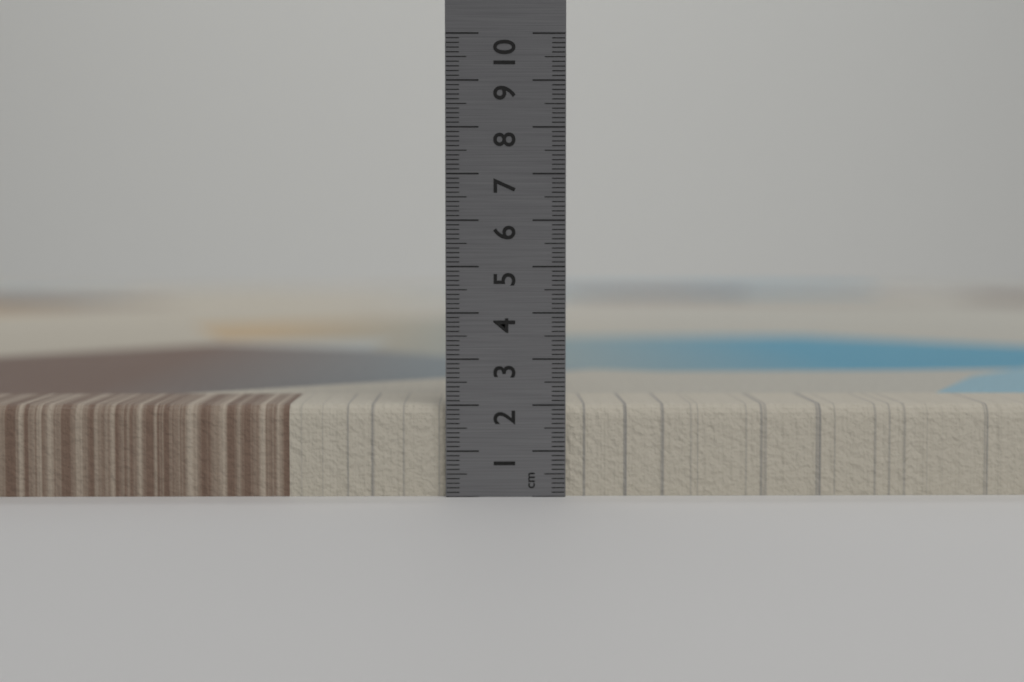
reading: 2.0 cm
